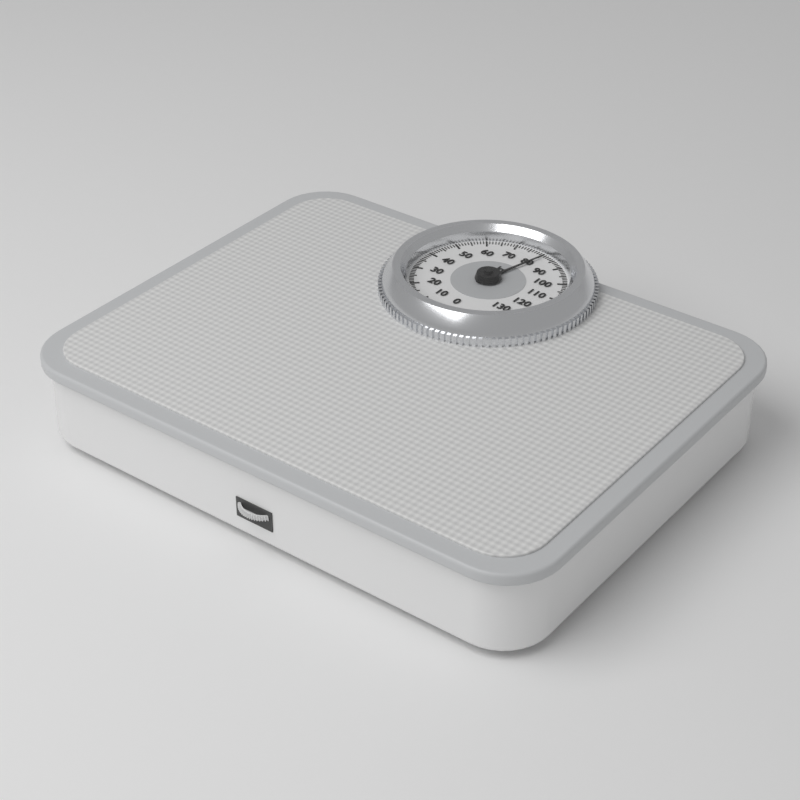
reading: 81 kg
